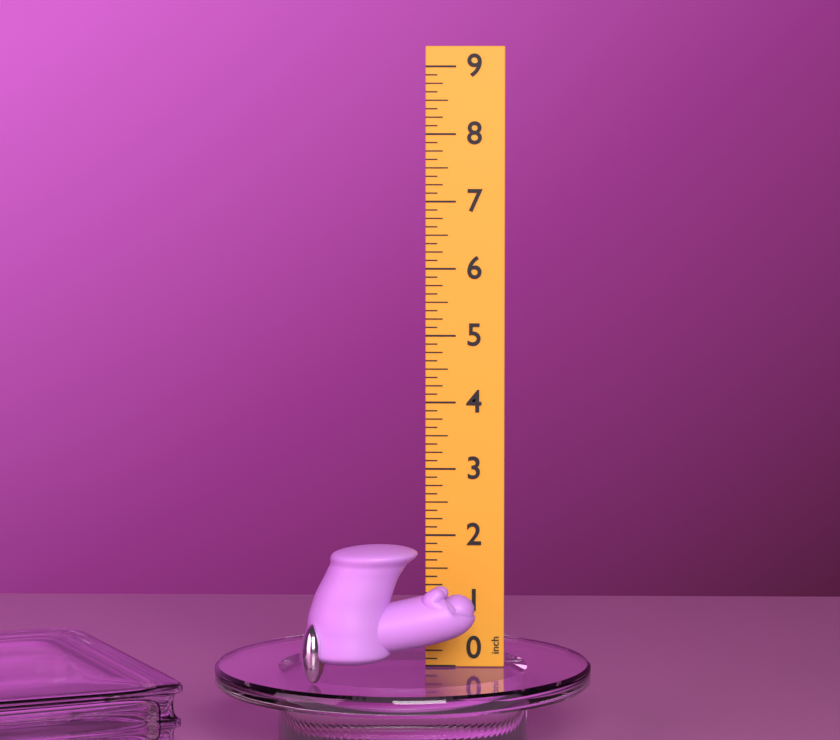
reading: 2.000 inch
